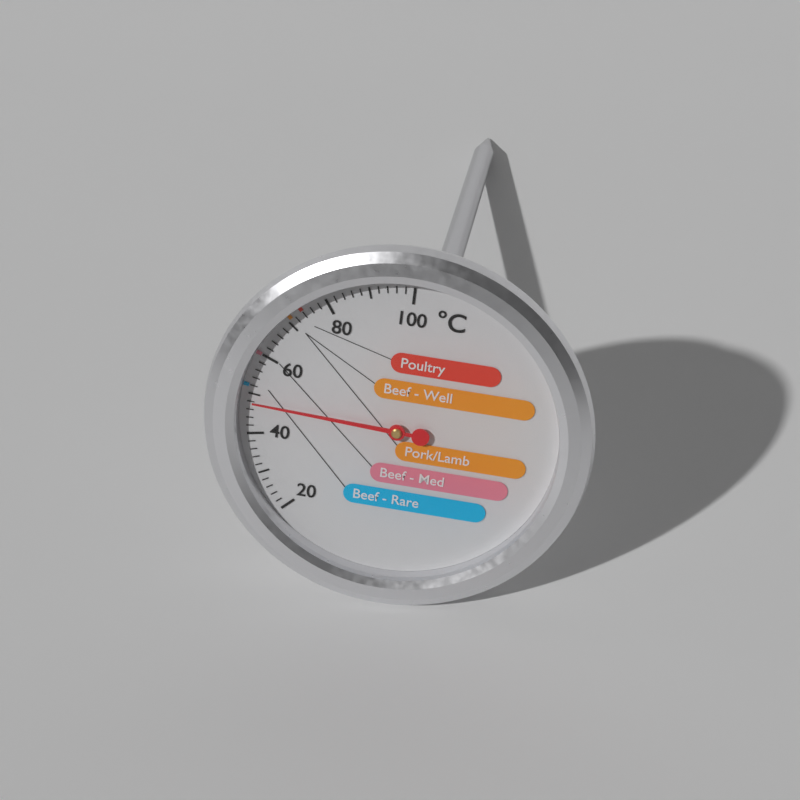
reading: 48 °C
